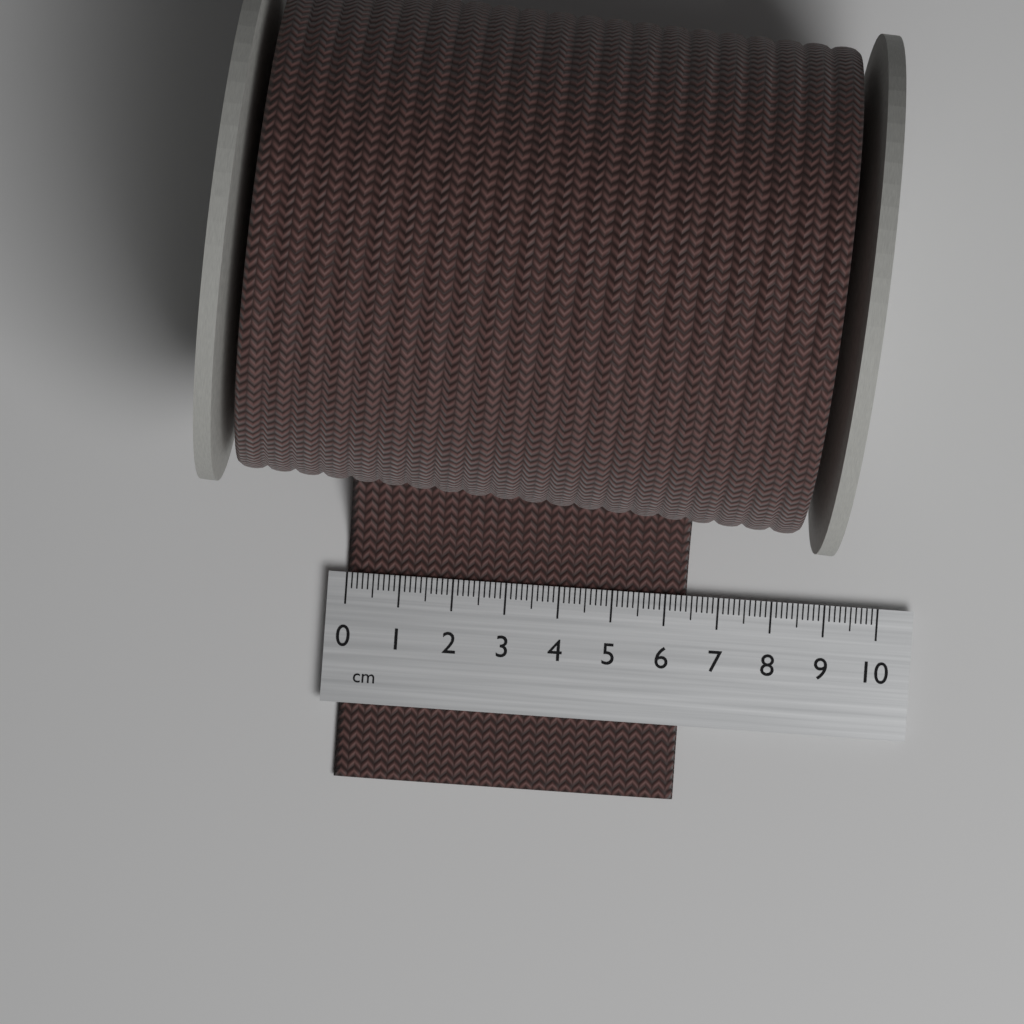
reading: 6.4 cm
